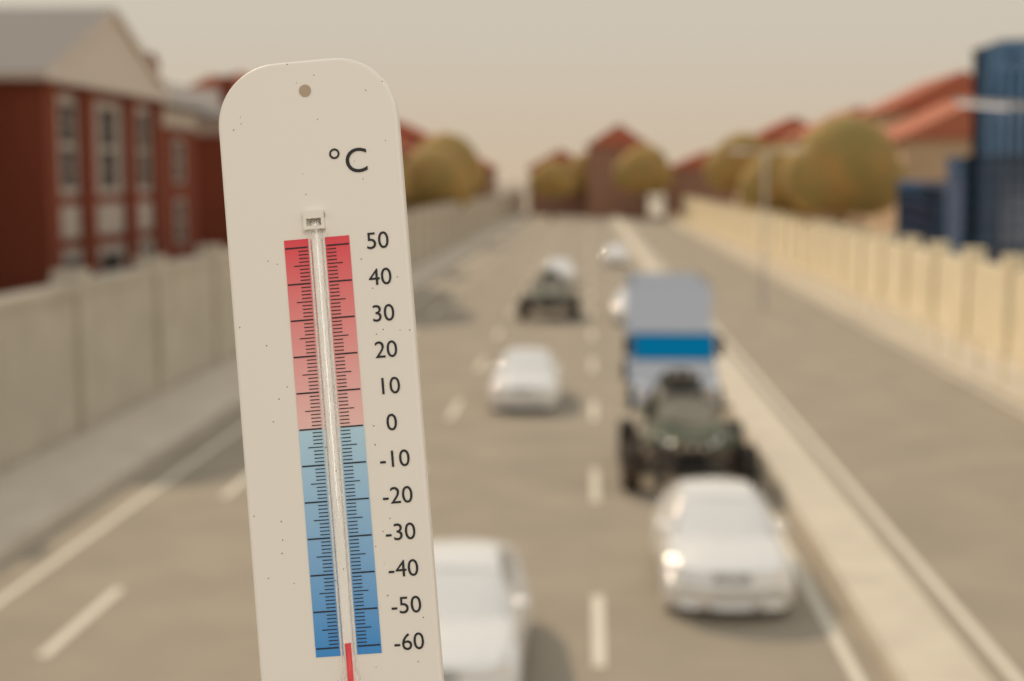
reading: -59 °C
